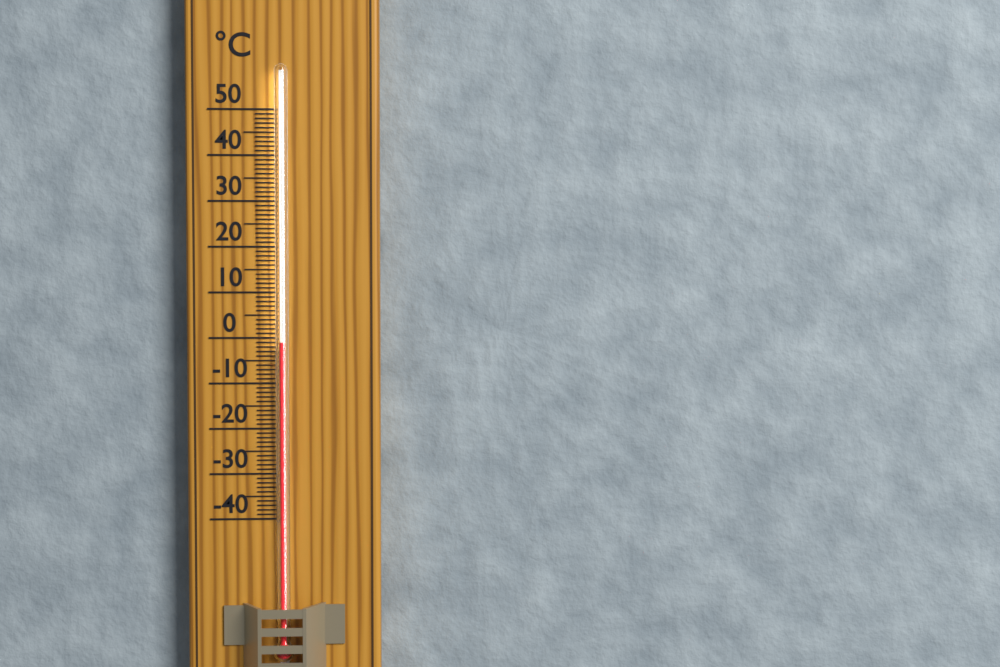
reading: -1 °C
